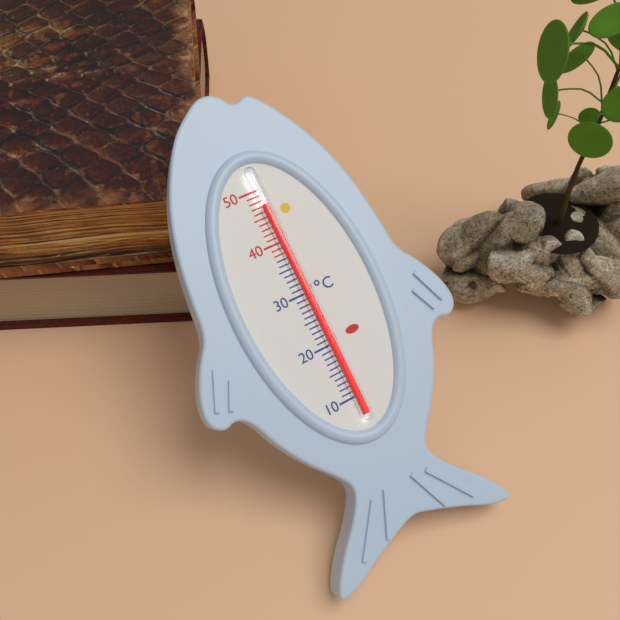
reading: 47 °C
